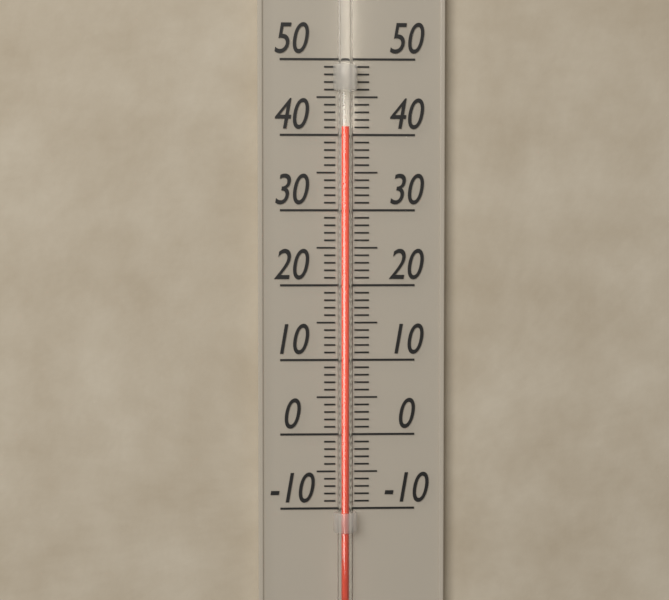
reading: 41 (no unit)
